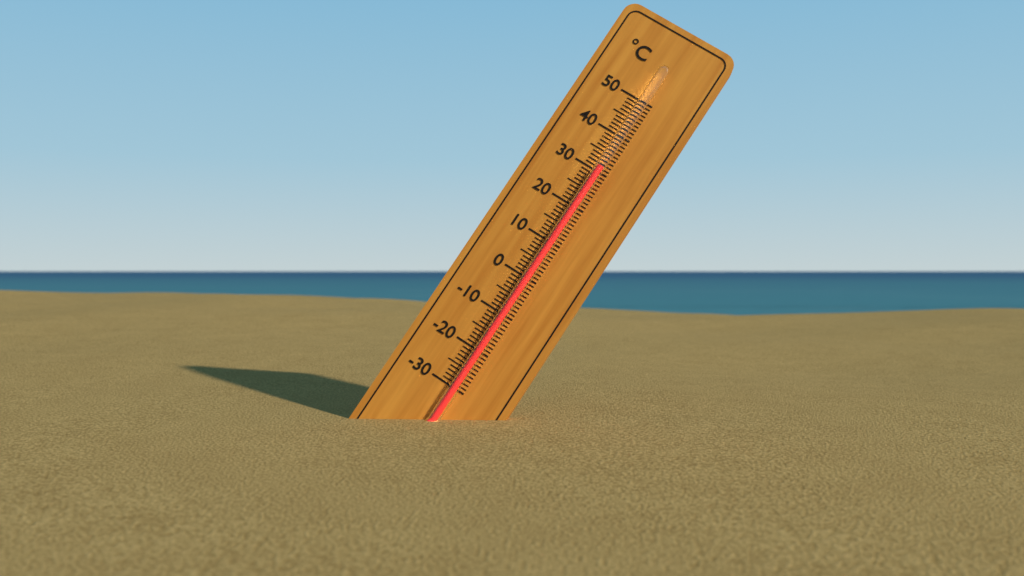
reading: 31 °C
